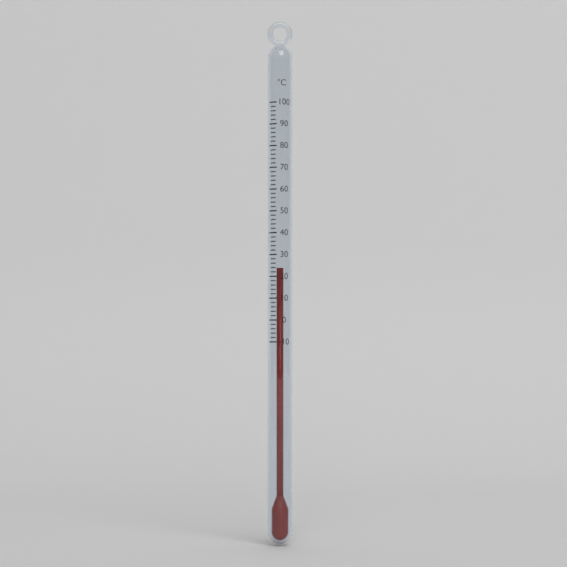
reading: 24 °C
